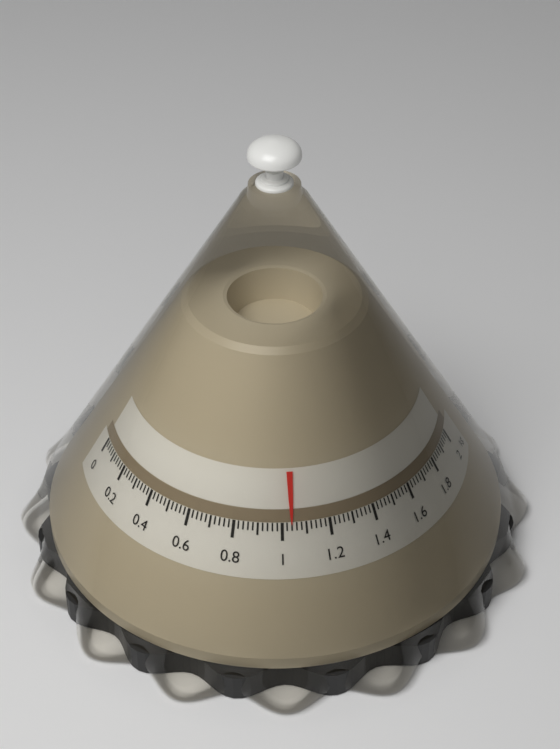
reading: 1.04 kg
